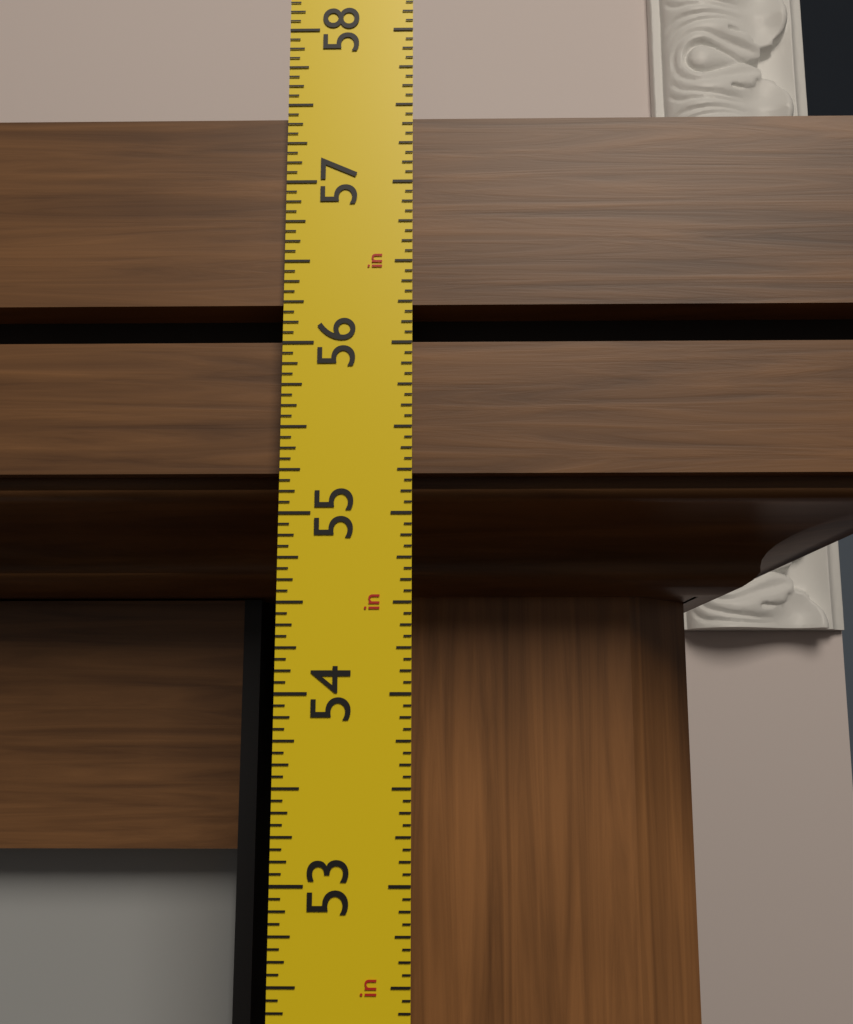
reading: 57.4375 in
